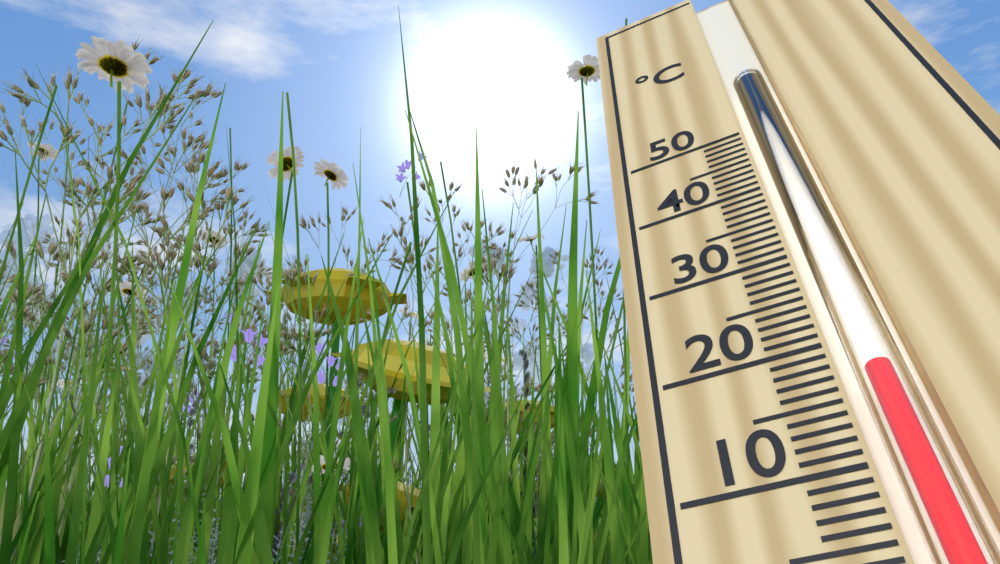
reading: 17 °C
